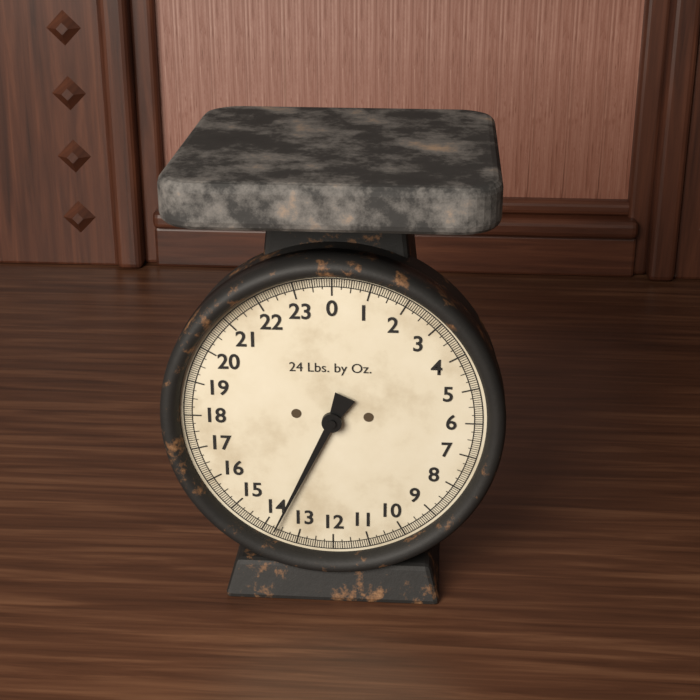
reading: 13.6875 lb
